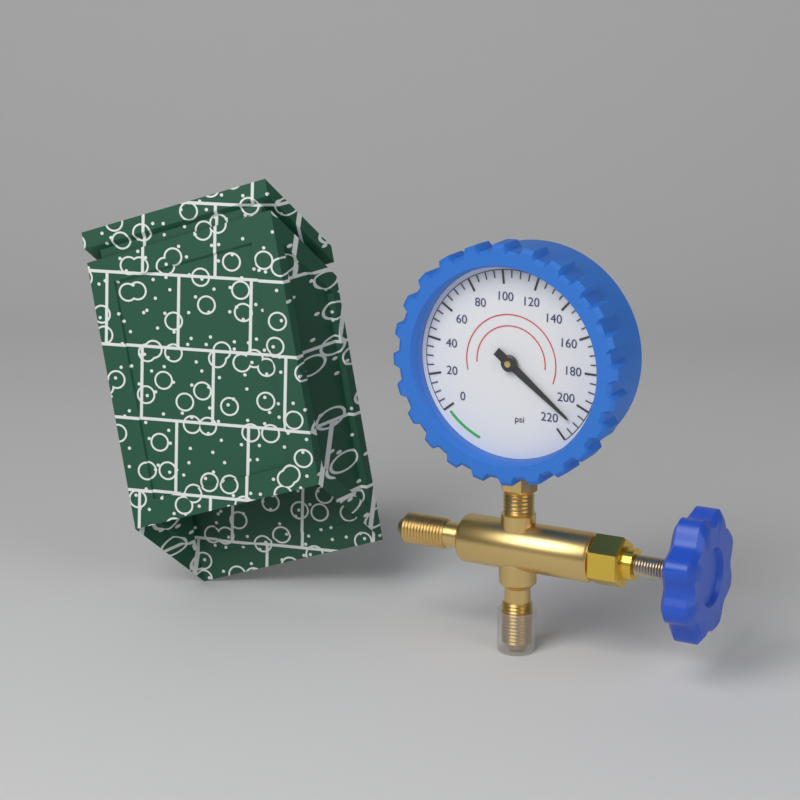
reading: 210 psi
